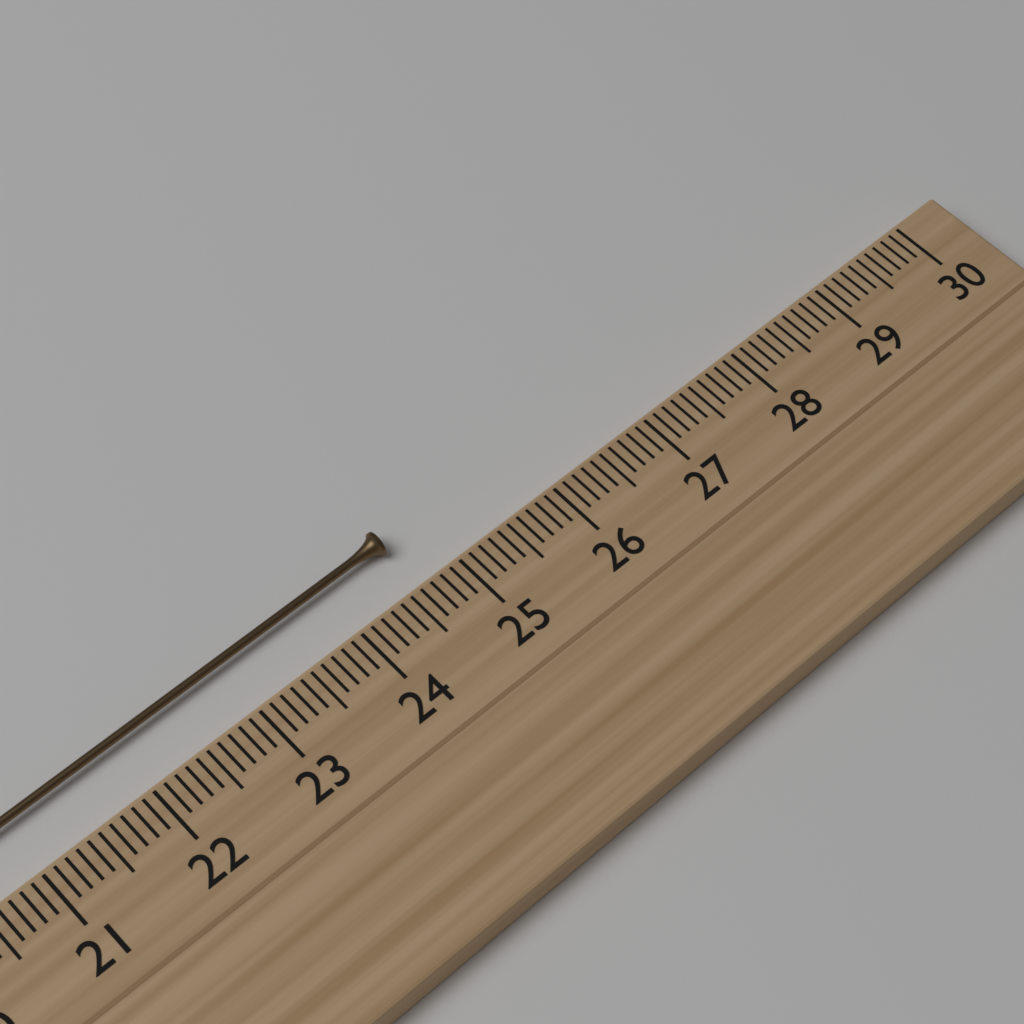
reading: 24.7 cm
